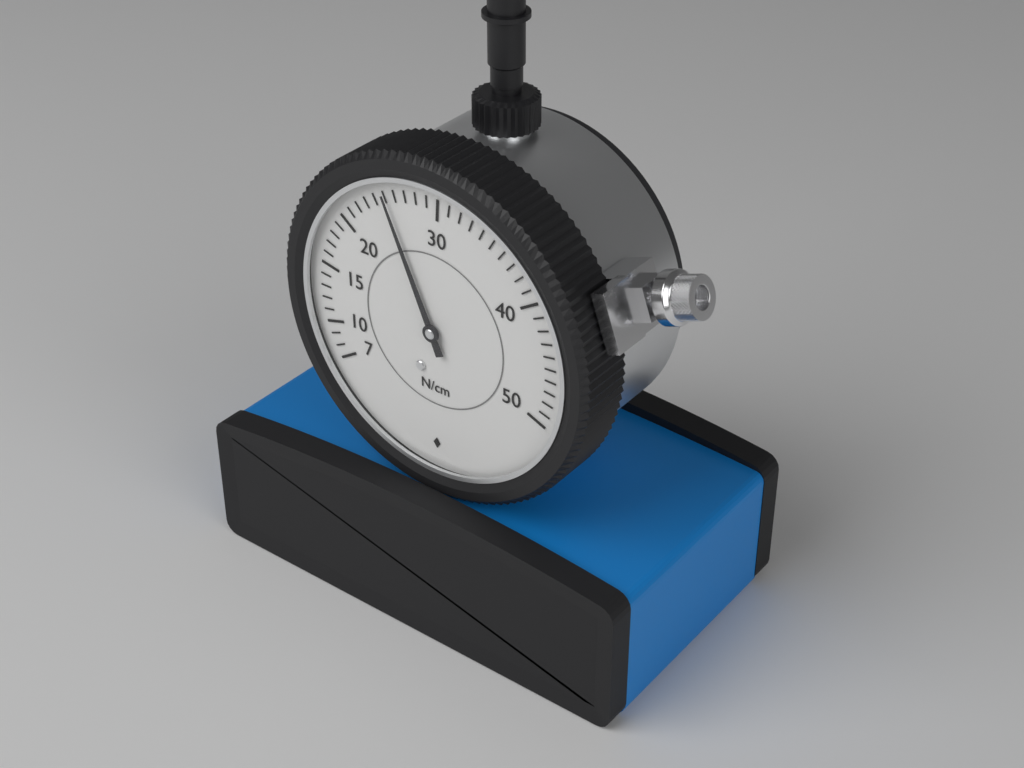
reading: 25 N/cm
